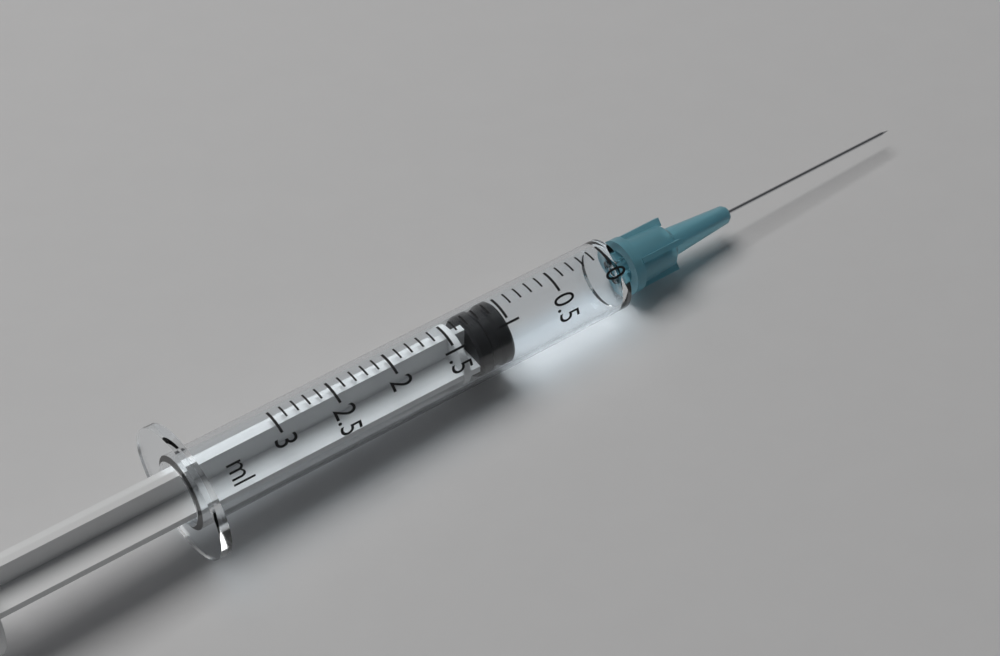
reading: 1.0 ml
